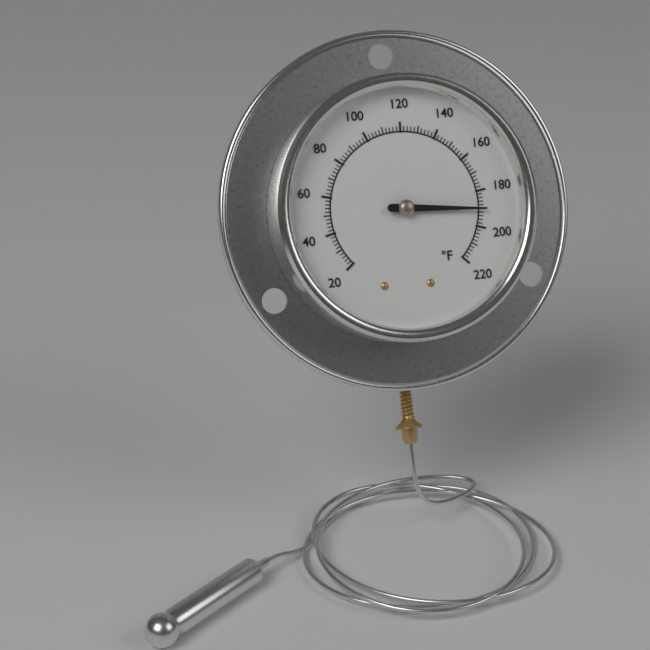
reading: 190 °F
